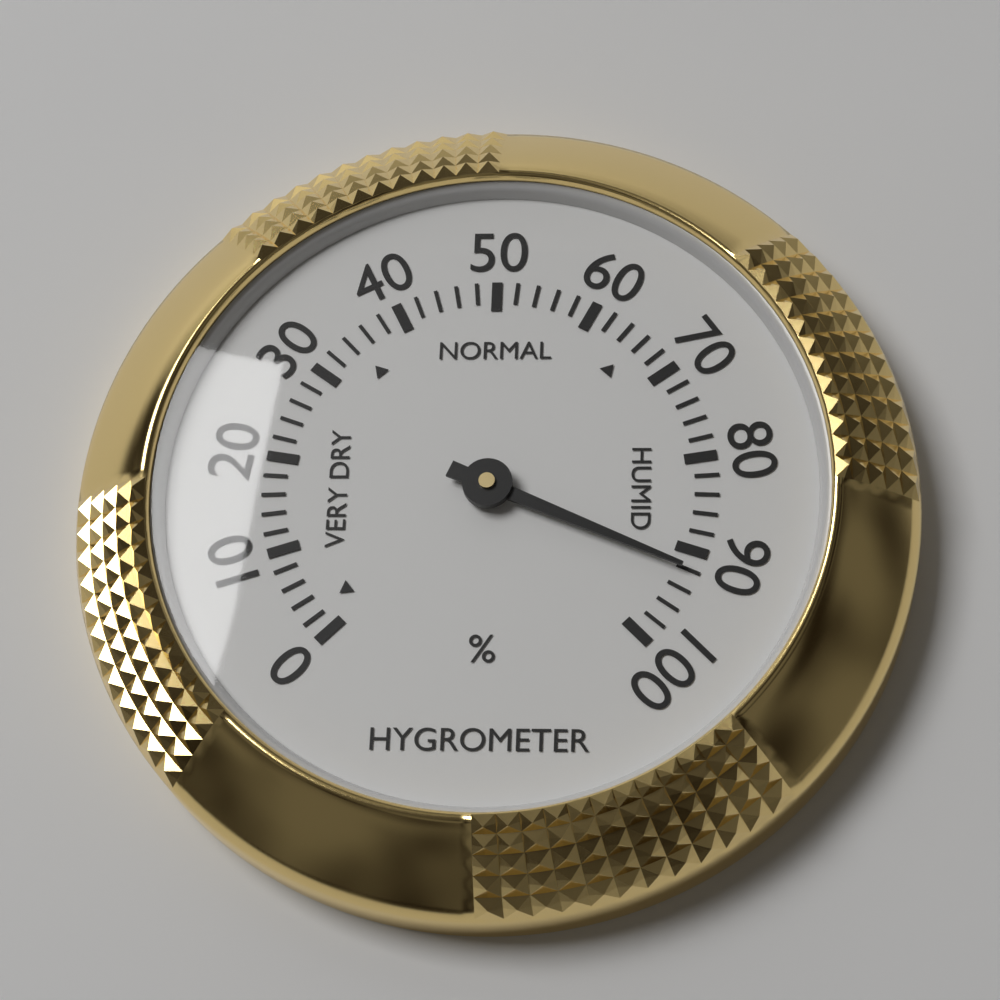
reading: 92 %
